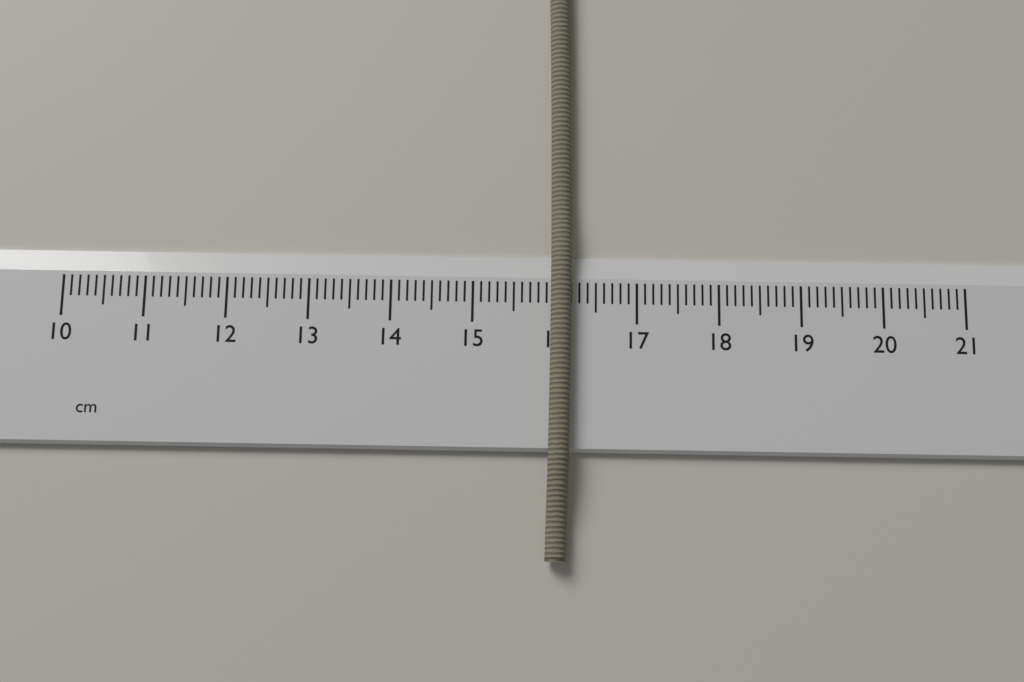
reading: 16.2 cm
